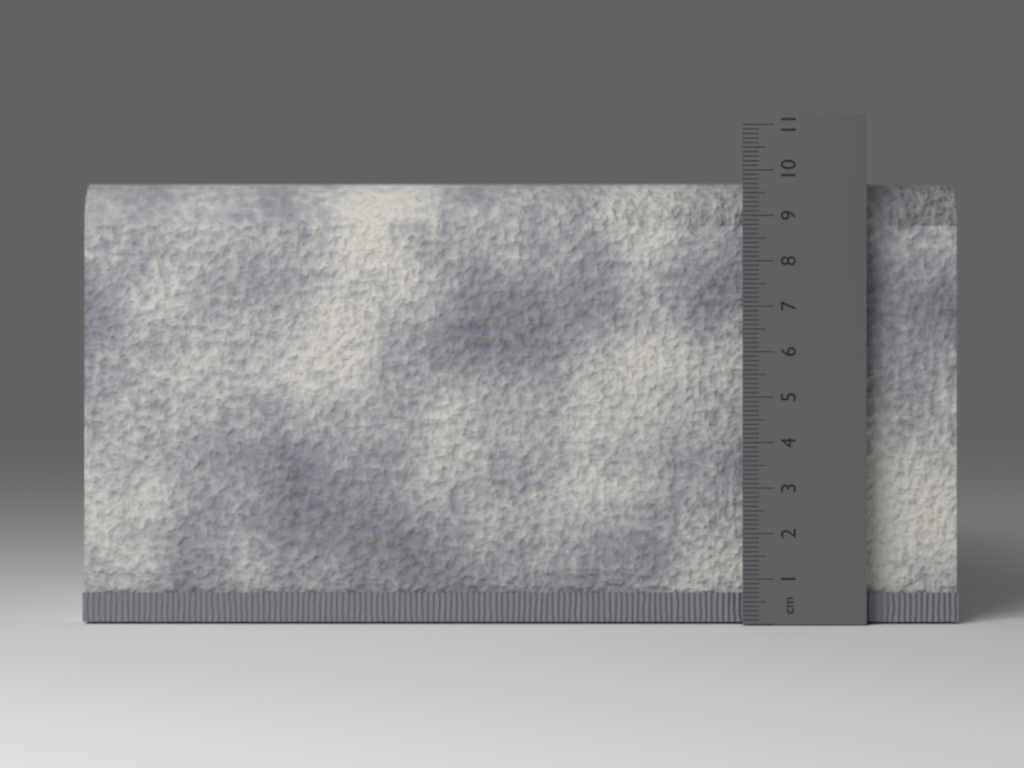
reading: 9.8 cm
